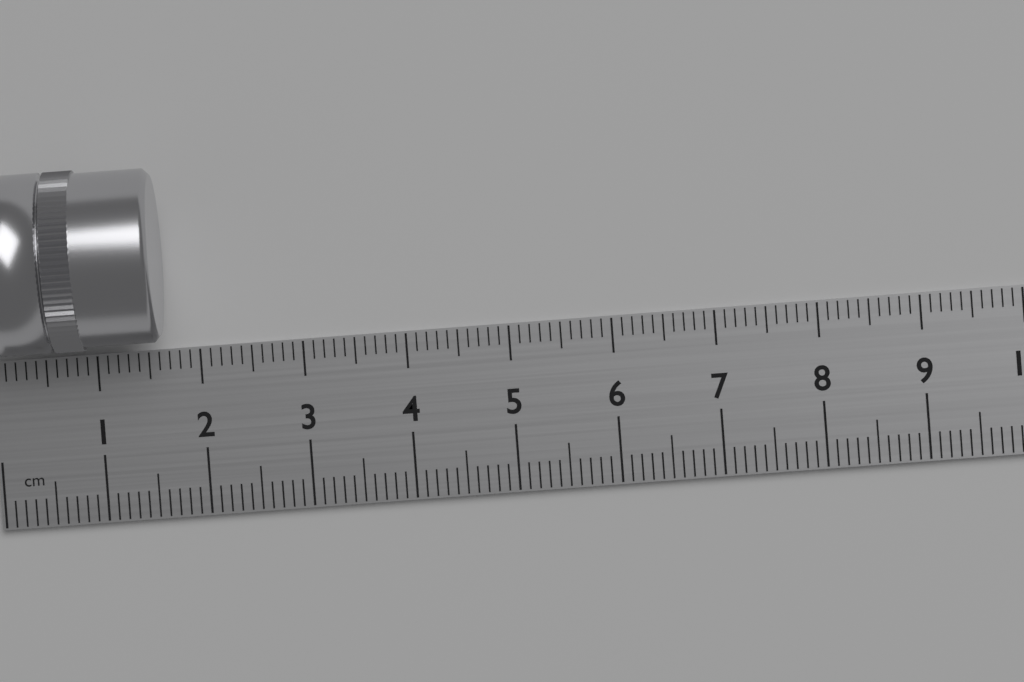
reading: 1.7 cm
